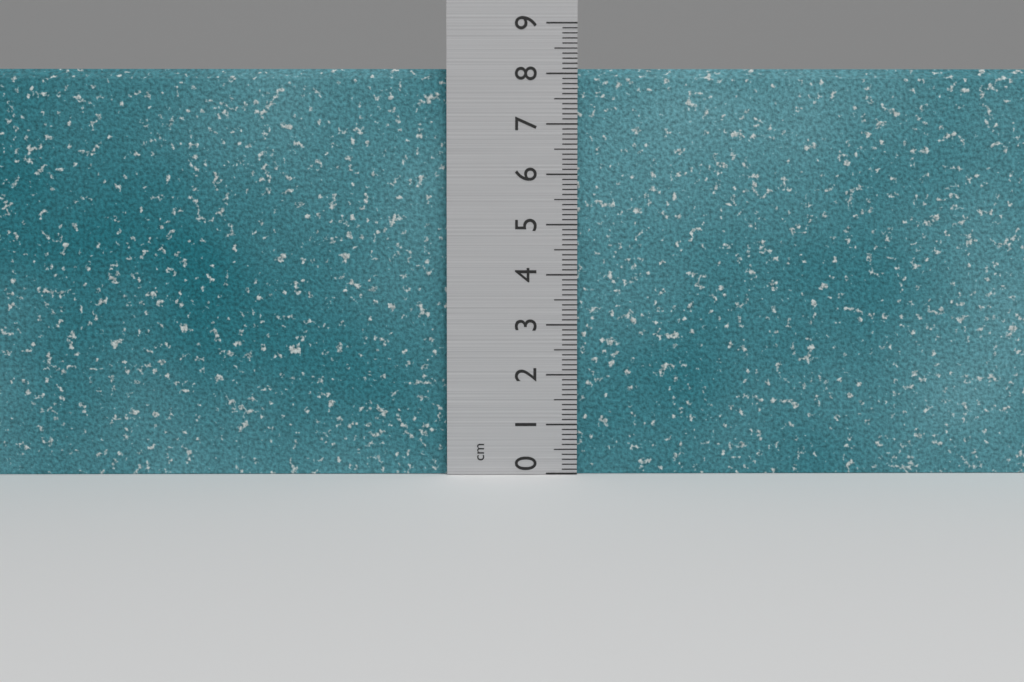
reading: 8.1 cm
